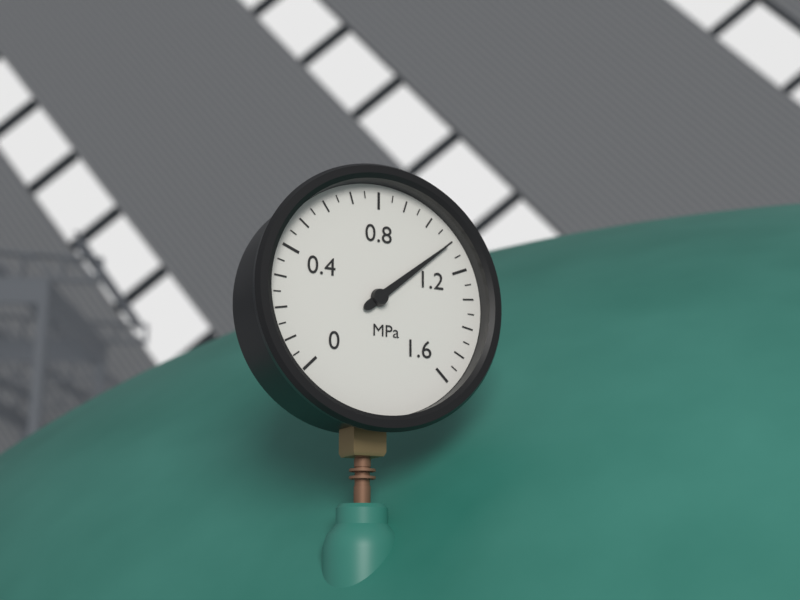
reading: 1.10 MPa
